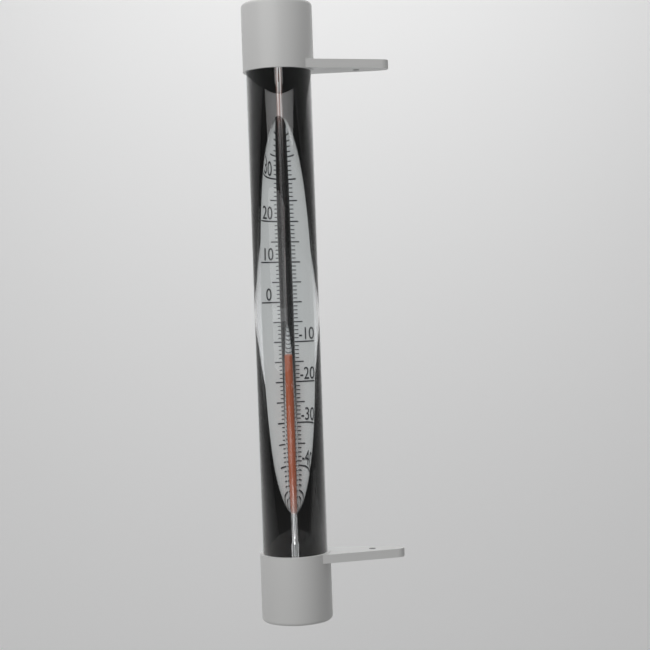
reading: -14 °C
